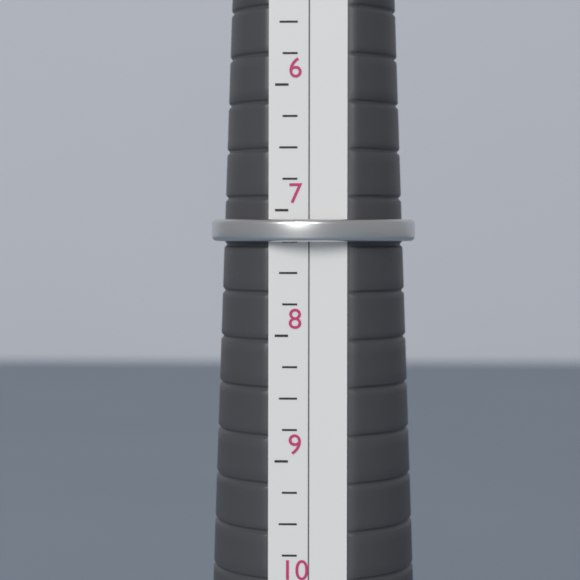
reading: 7.25 (no unit)
